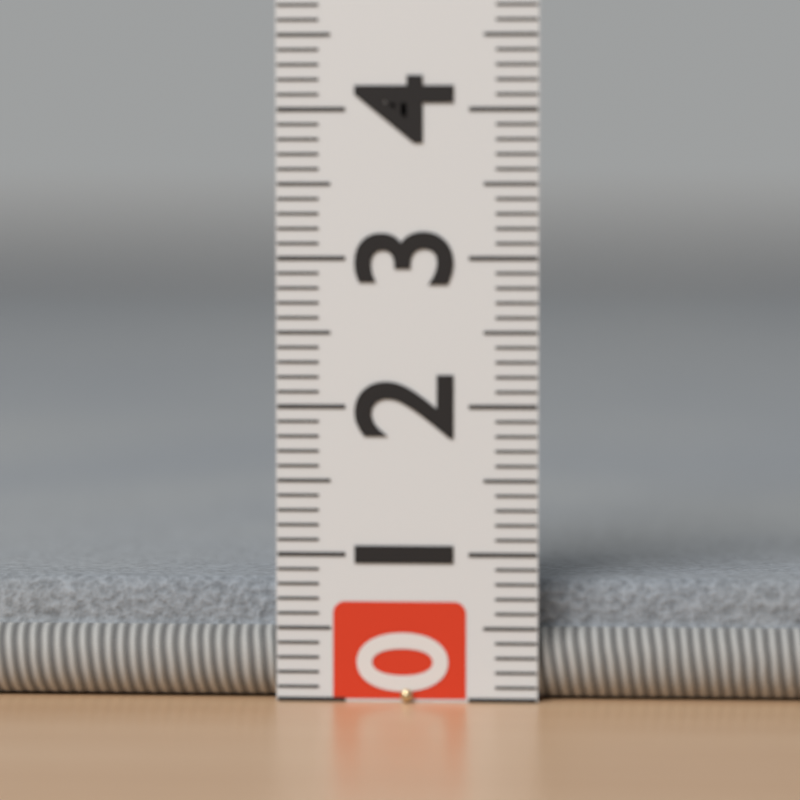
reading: 0.8 (no unit)
